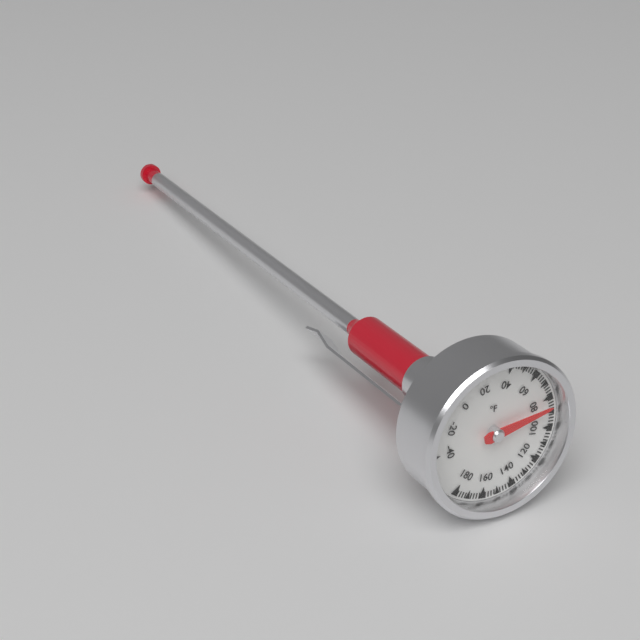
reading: 85 °F
